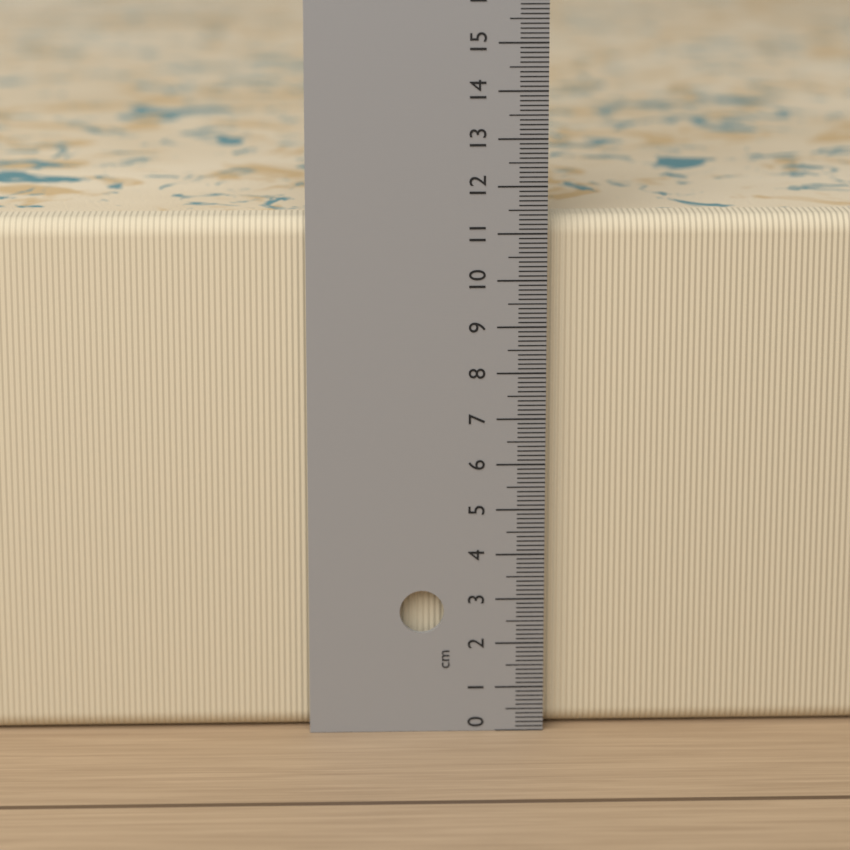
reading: 11.3 cm
